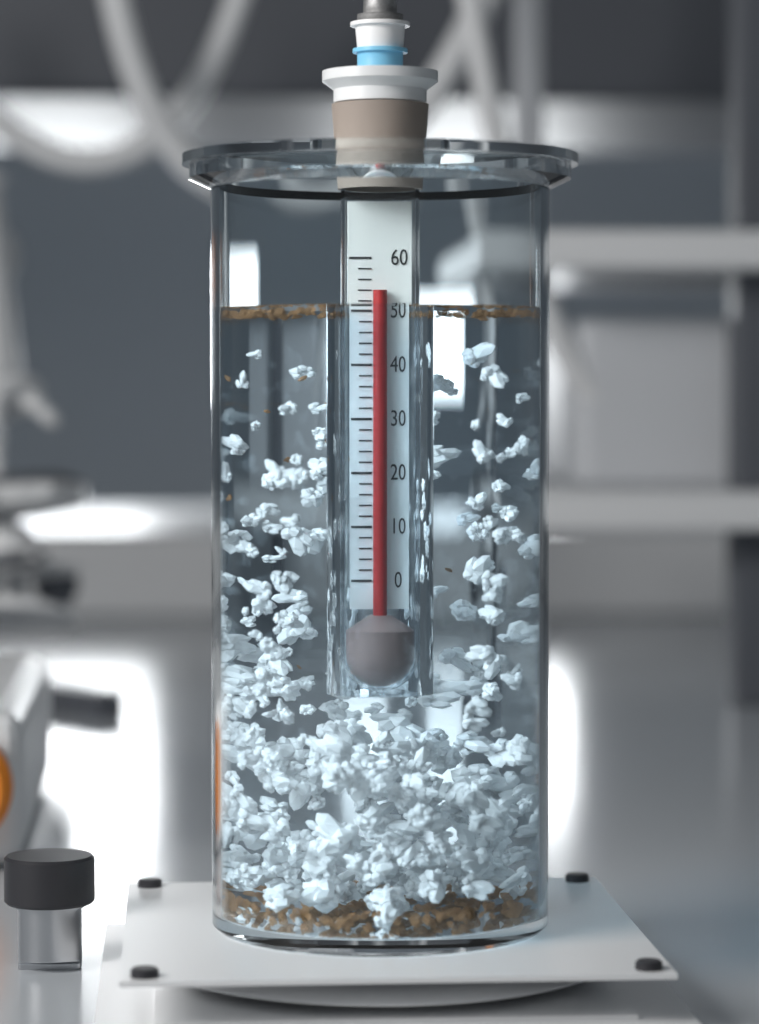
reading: 54 (no unit)
